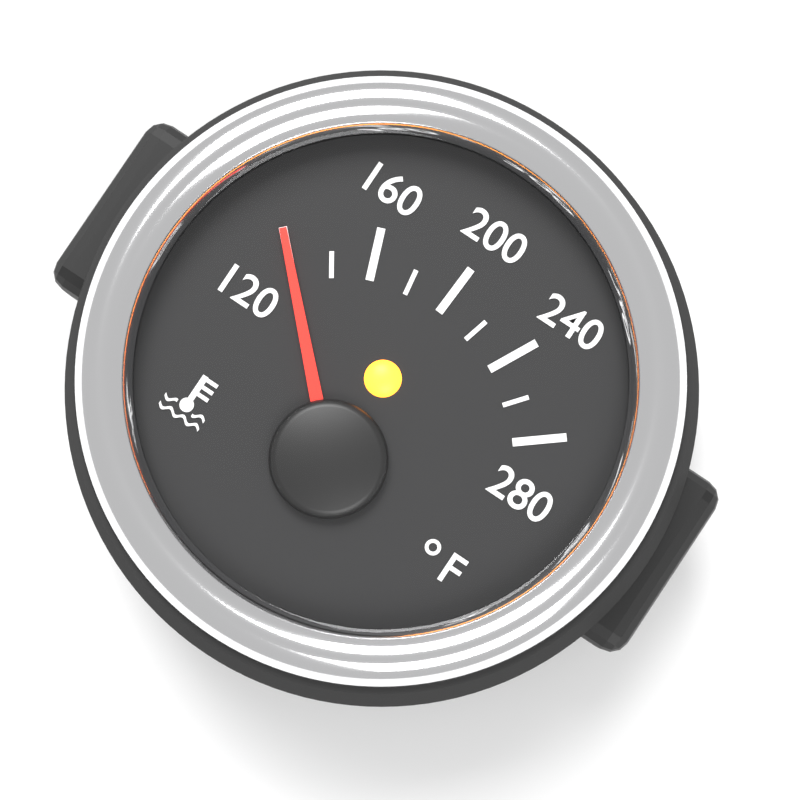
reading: 120 °F
